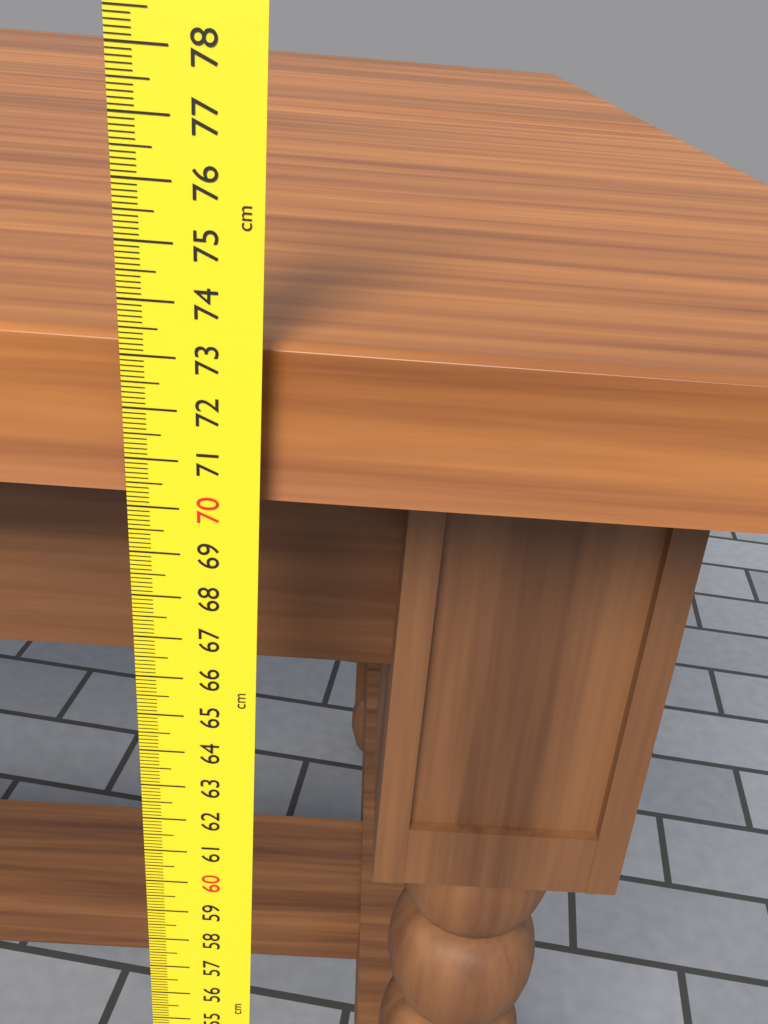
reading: 73.2 cm
